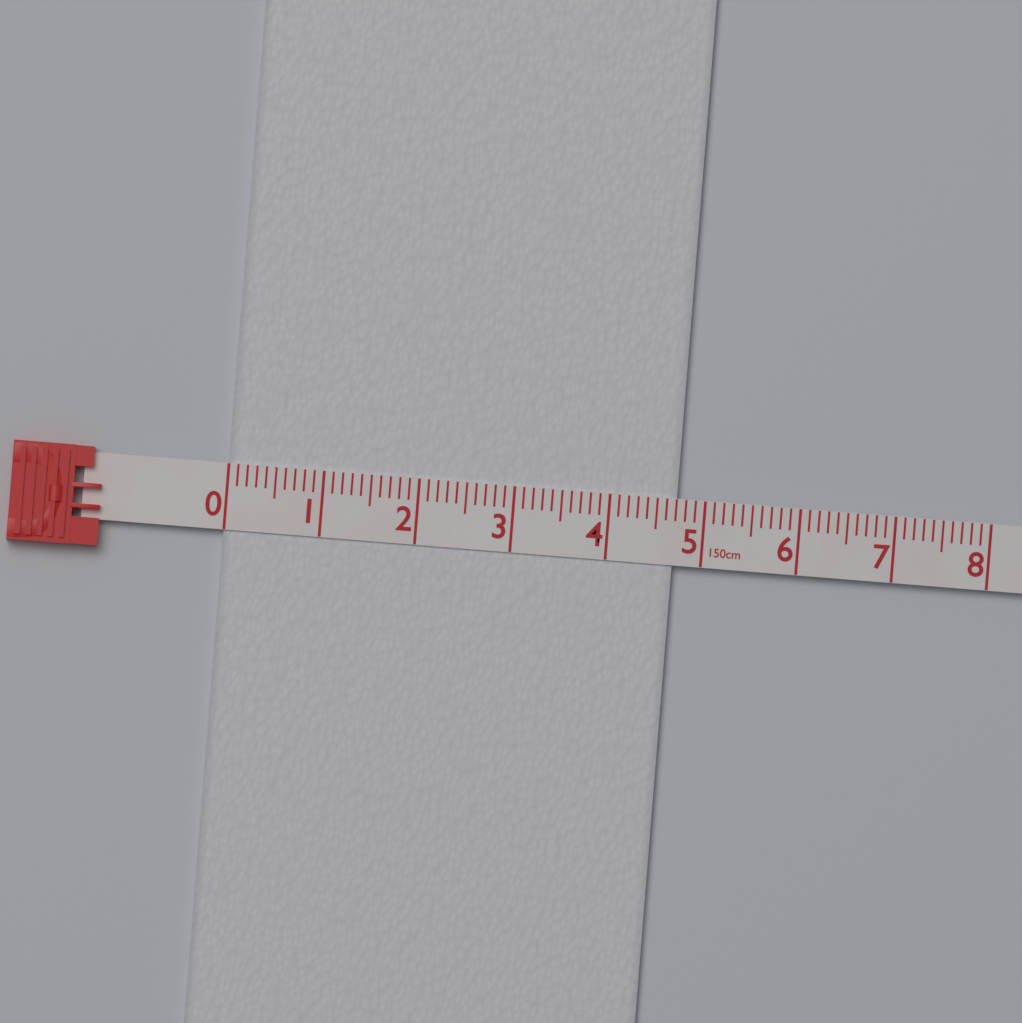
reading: 4.7 cm
